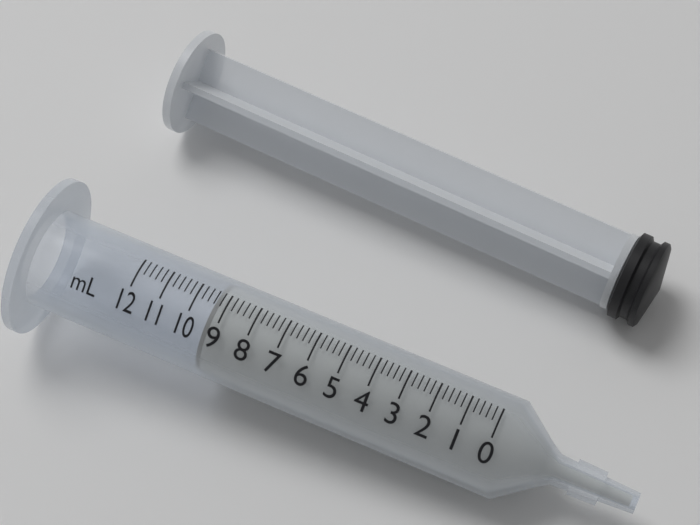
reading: 9.4 ml
